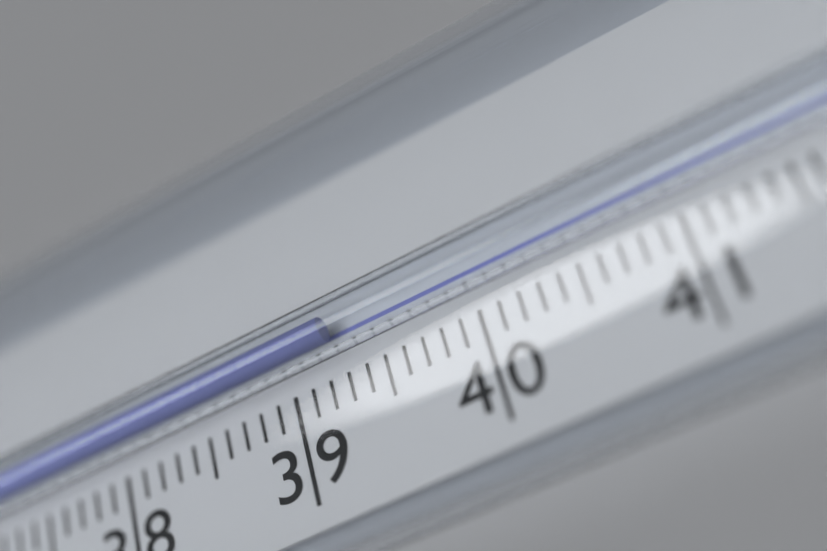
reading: 39.3 °C
